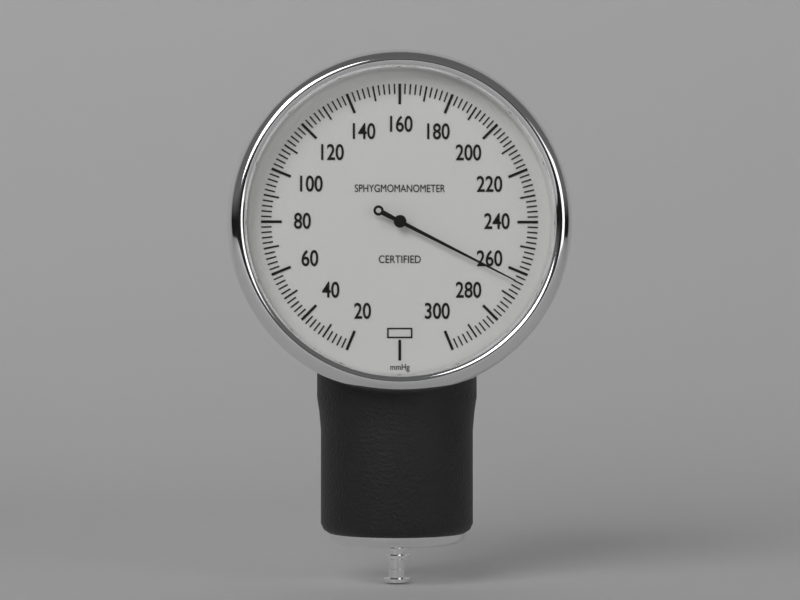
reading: 264 mmHg
